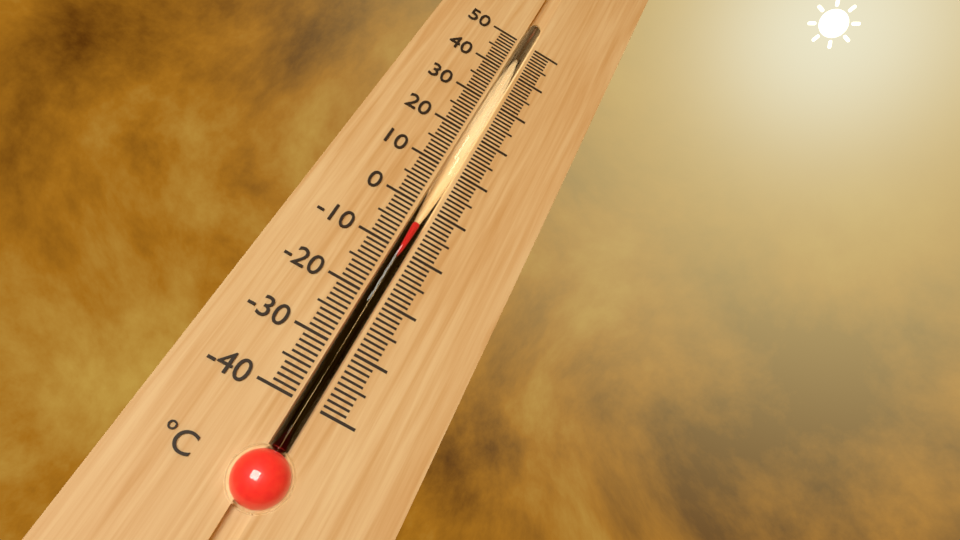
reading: -4 °C
